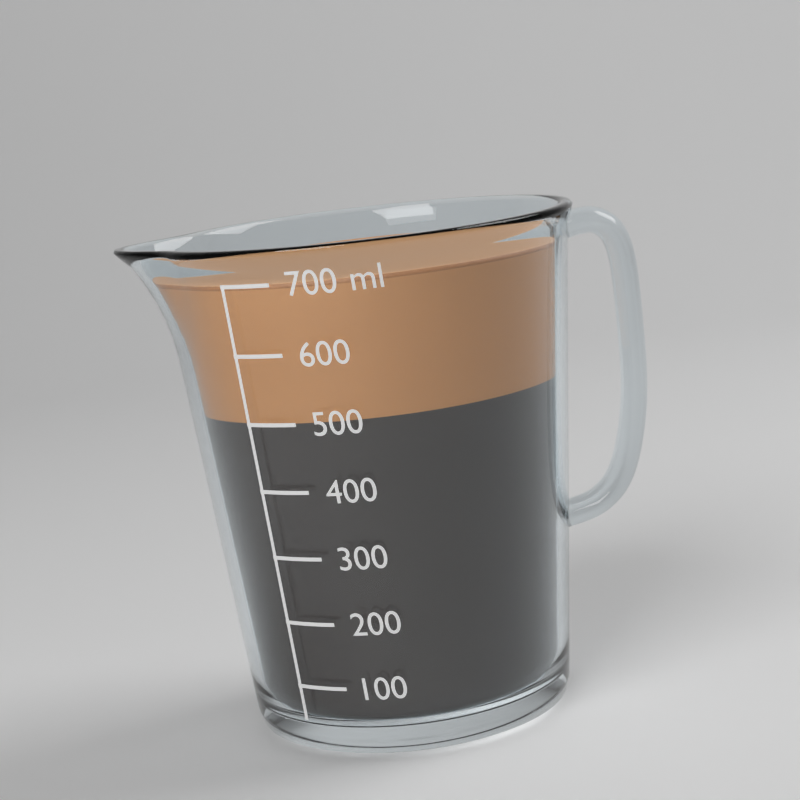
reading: 700 ml
